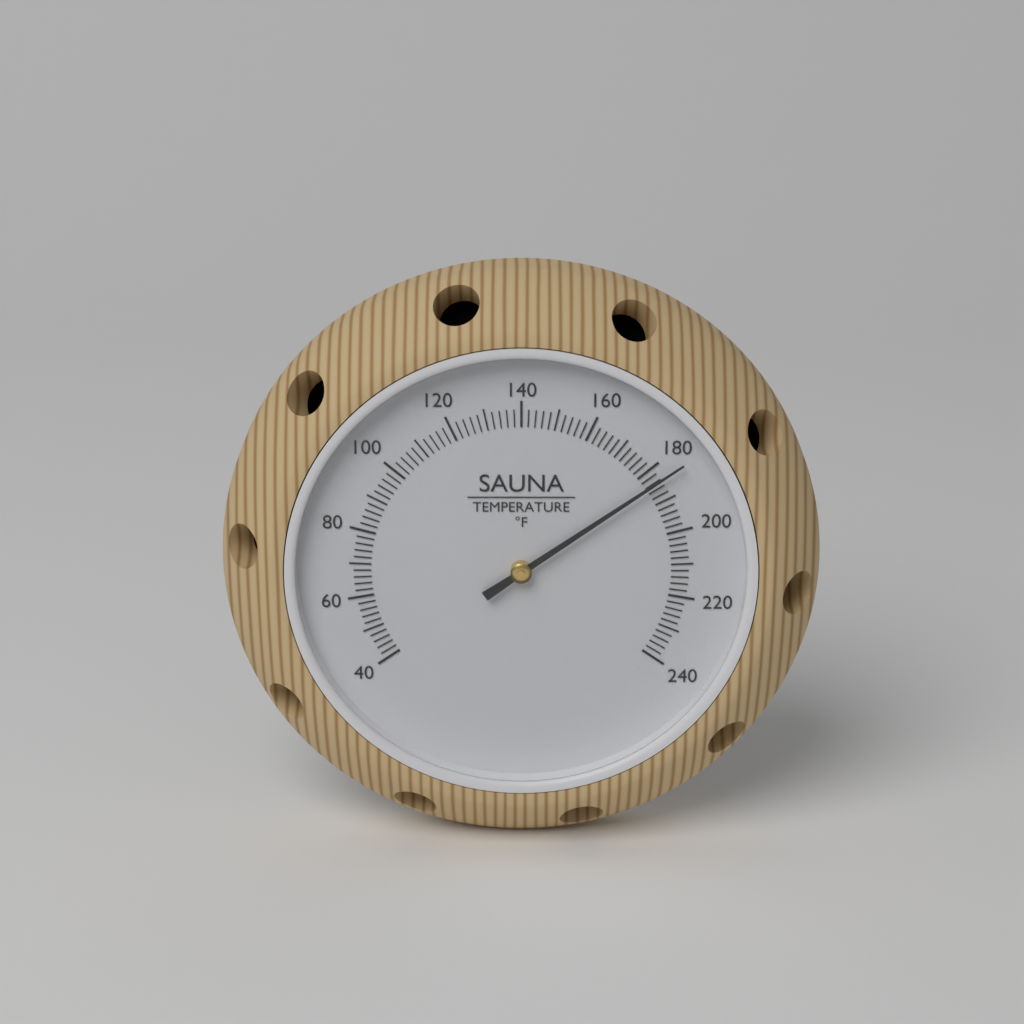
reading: 184 °F
